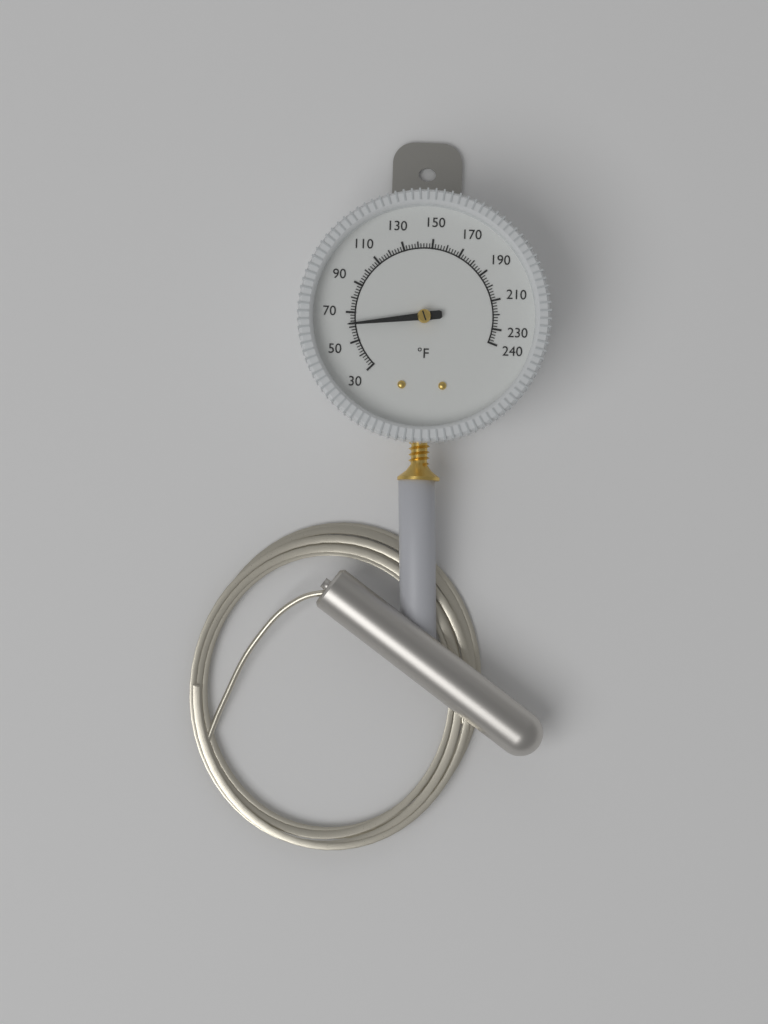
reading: 62 °F
